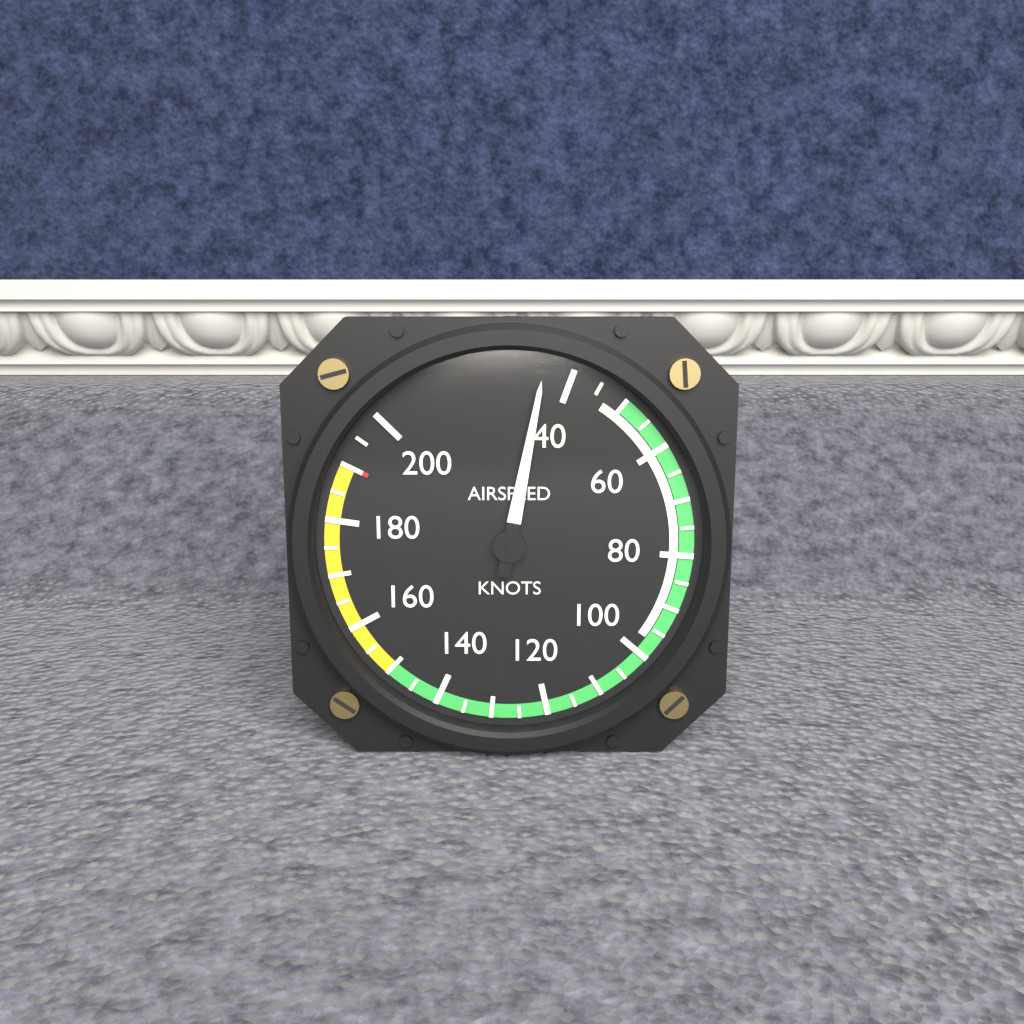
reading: 35 knots
